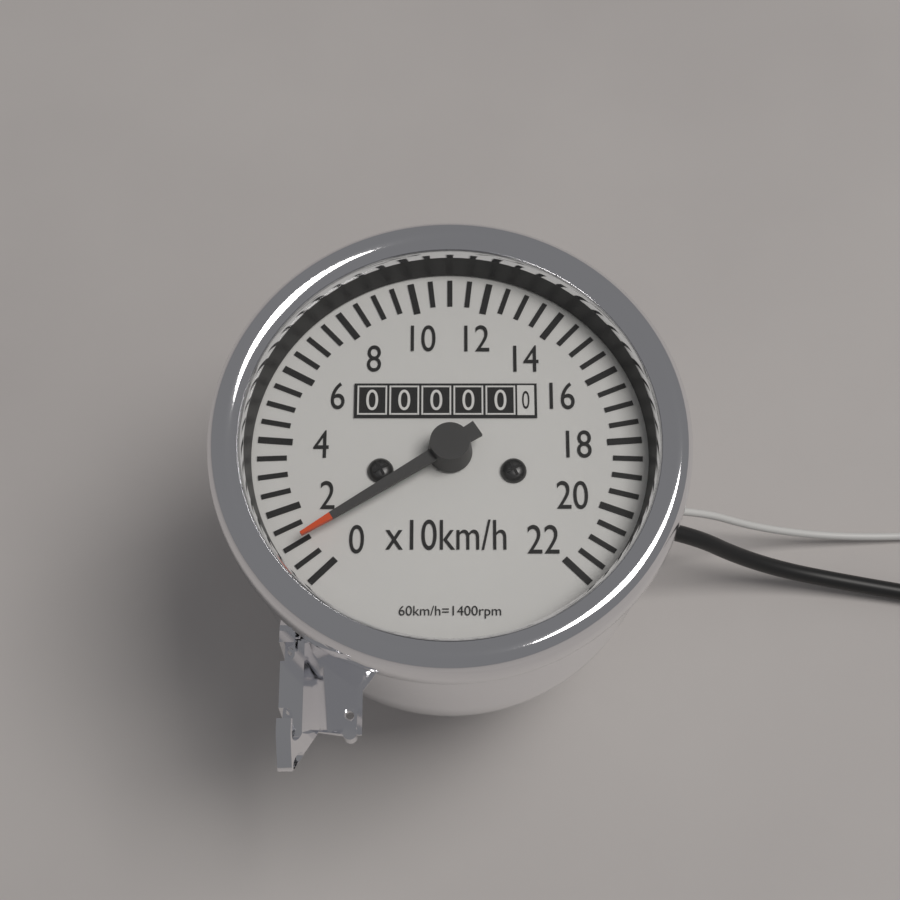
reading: 10 km/h
